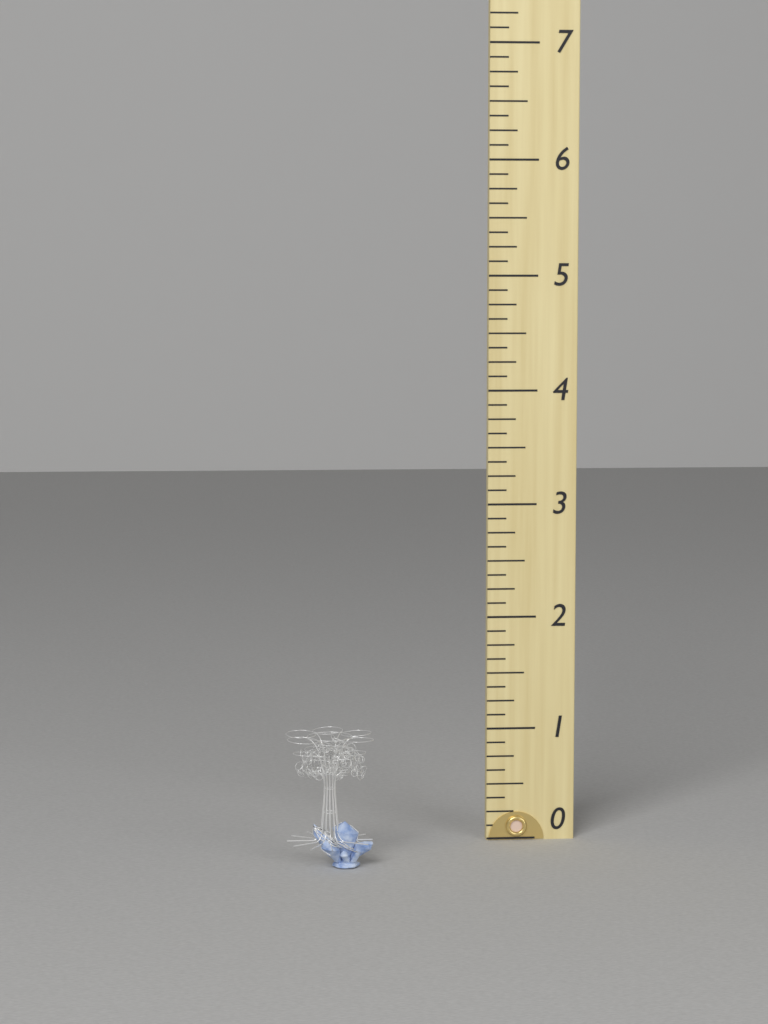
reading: 1.125 (no unit)
